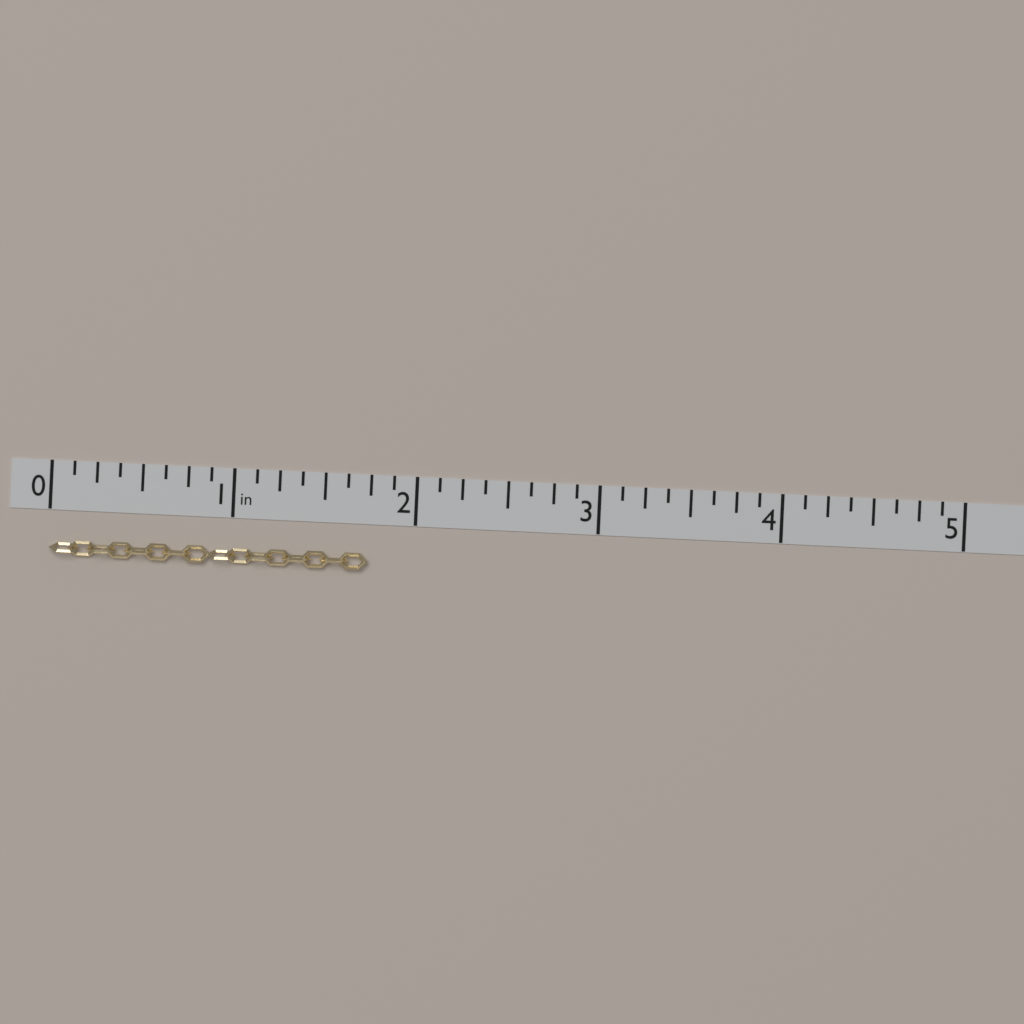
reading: 1.750 in
